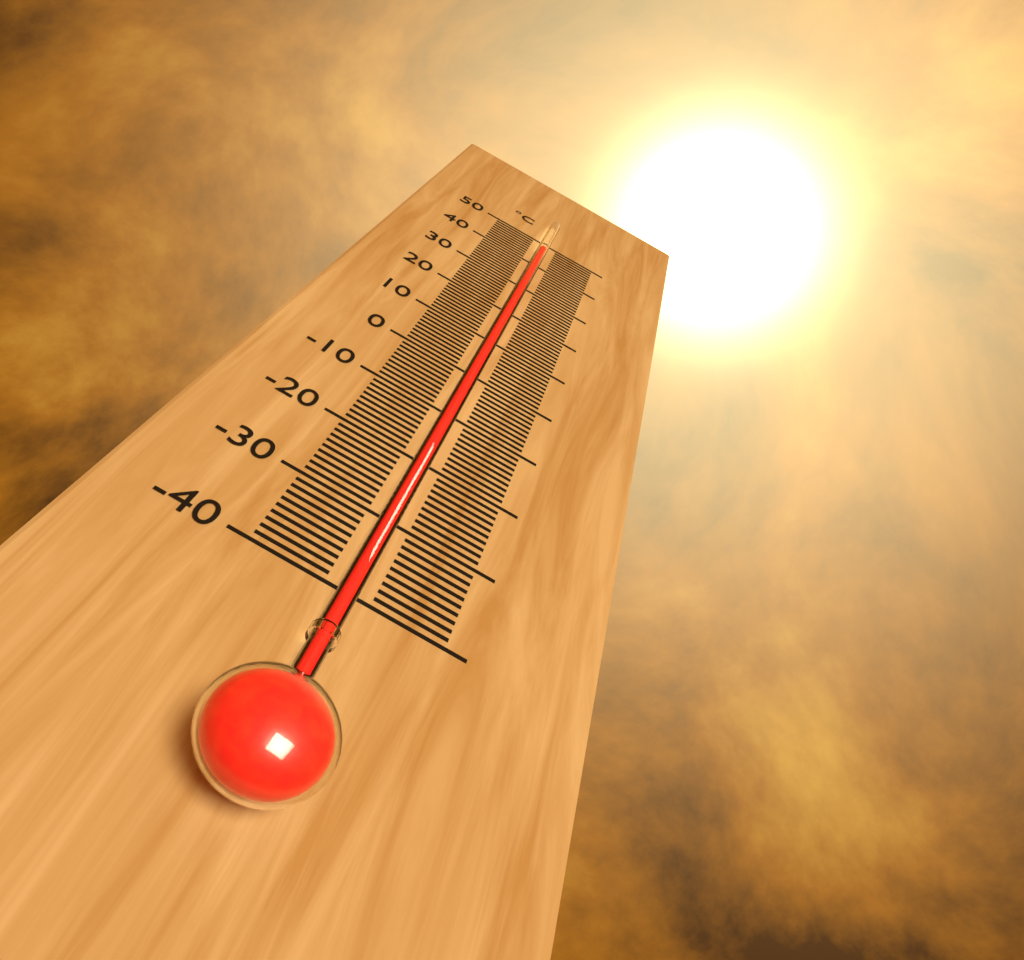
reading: 45 °C
